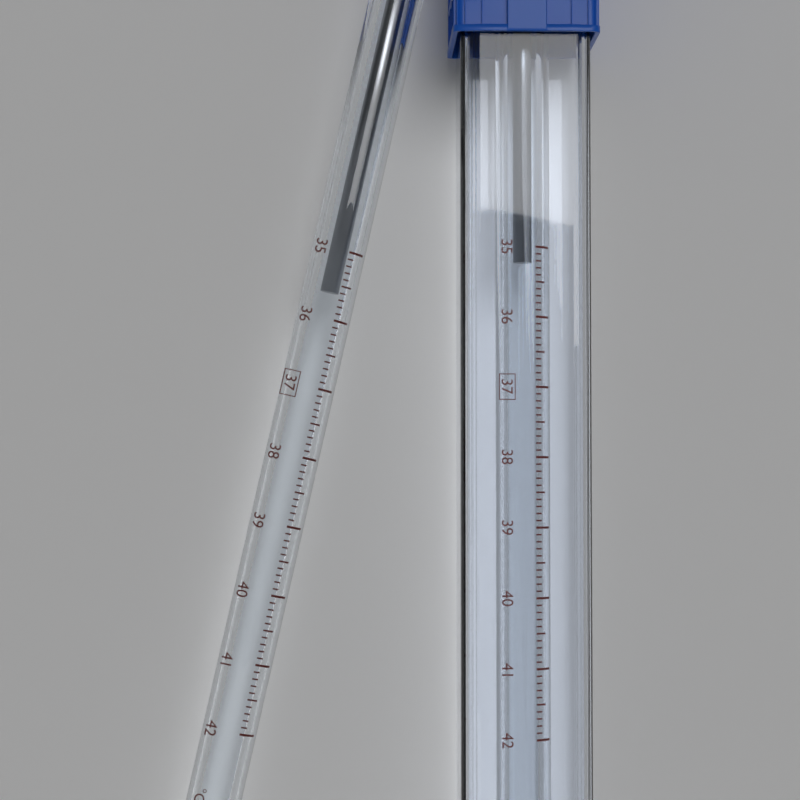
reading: 35.6 °C
